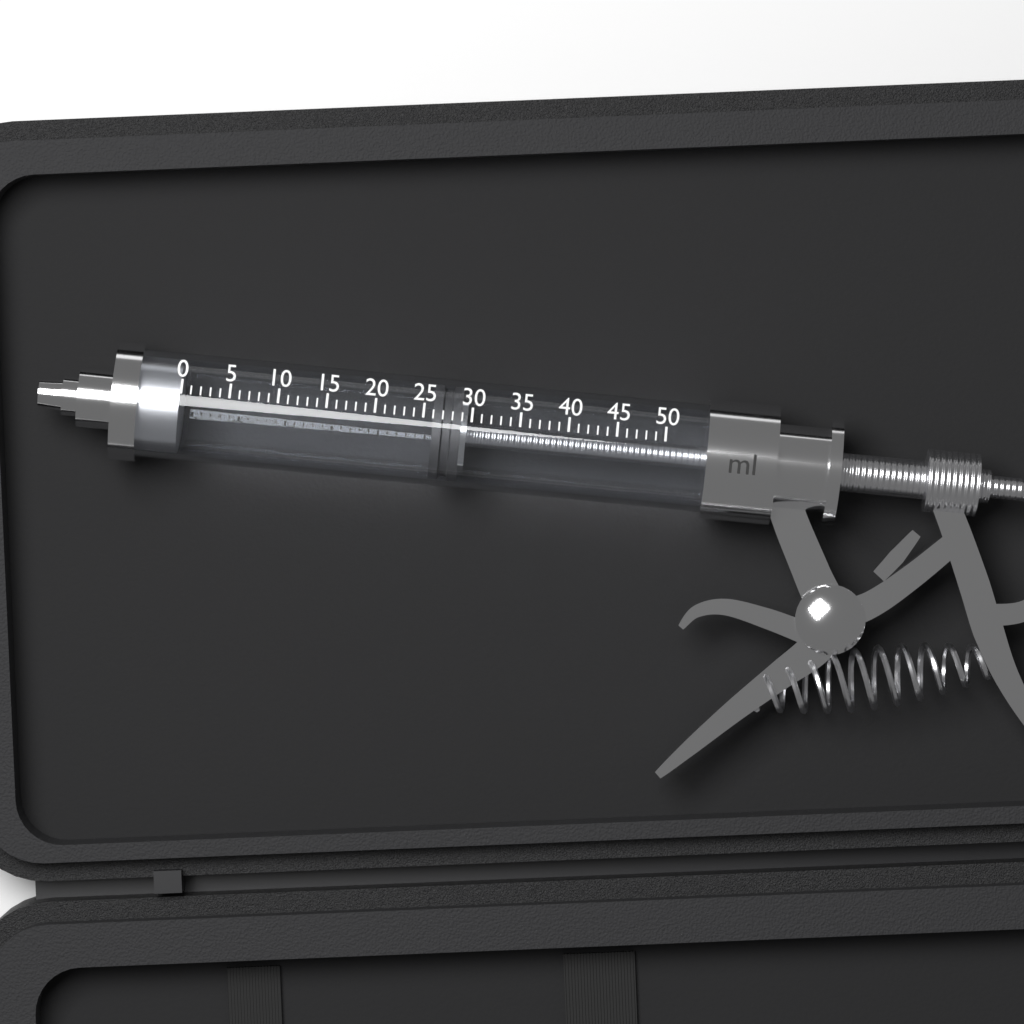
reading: 26 ml
